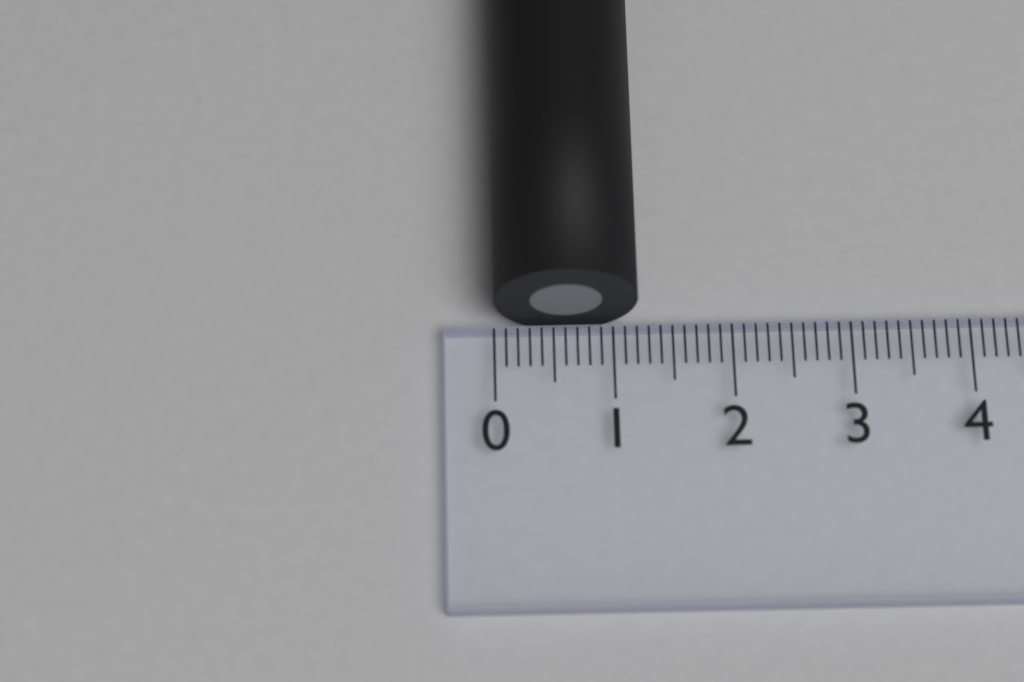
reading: 1.2 (no unit)
